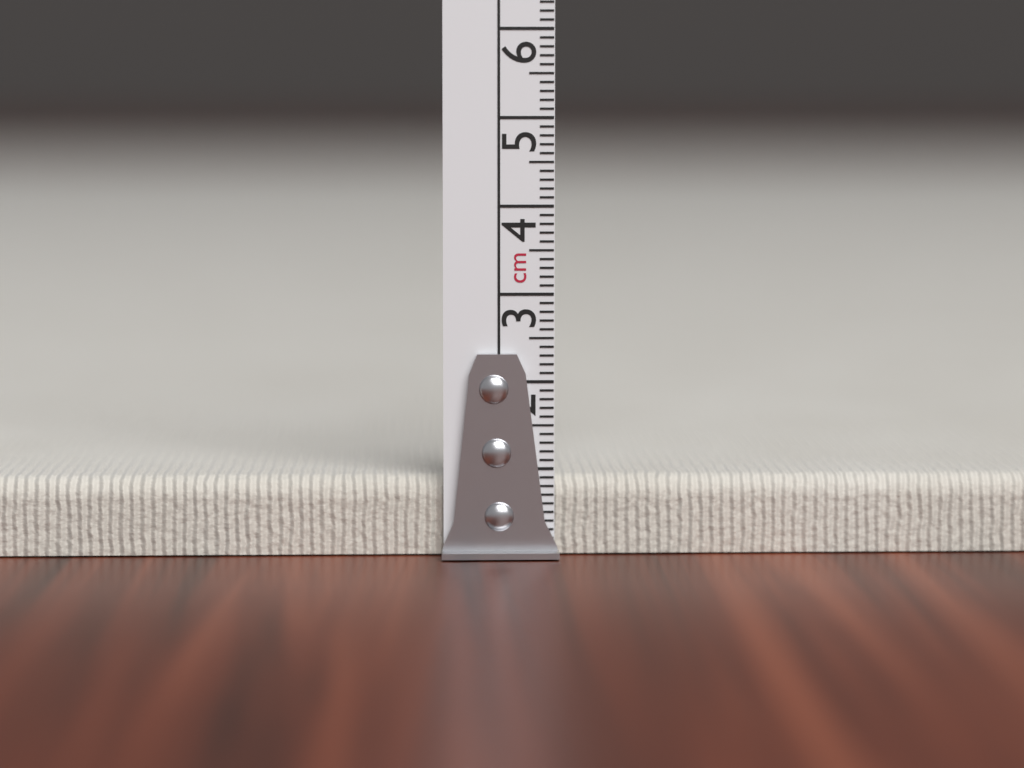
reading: 0.9 cm
